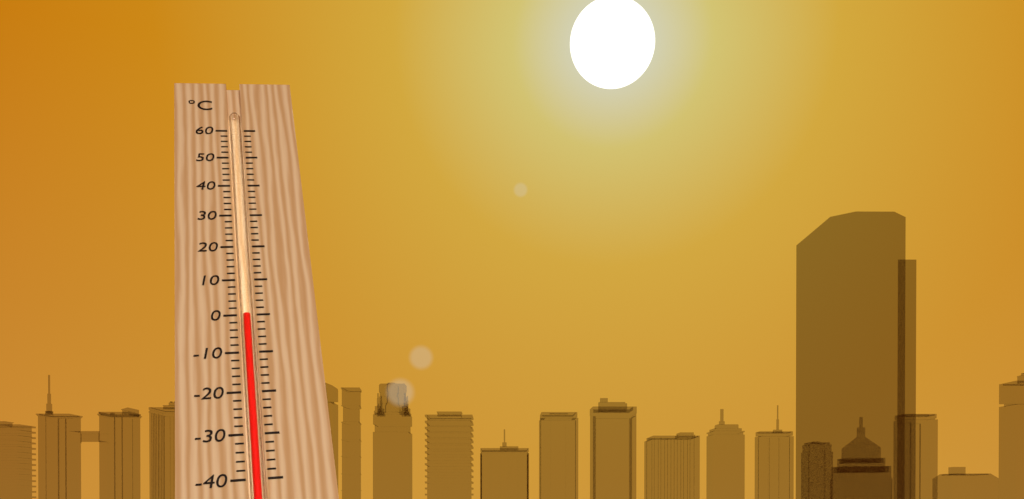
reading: 0 °C
